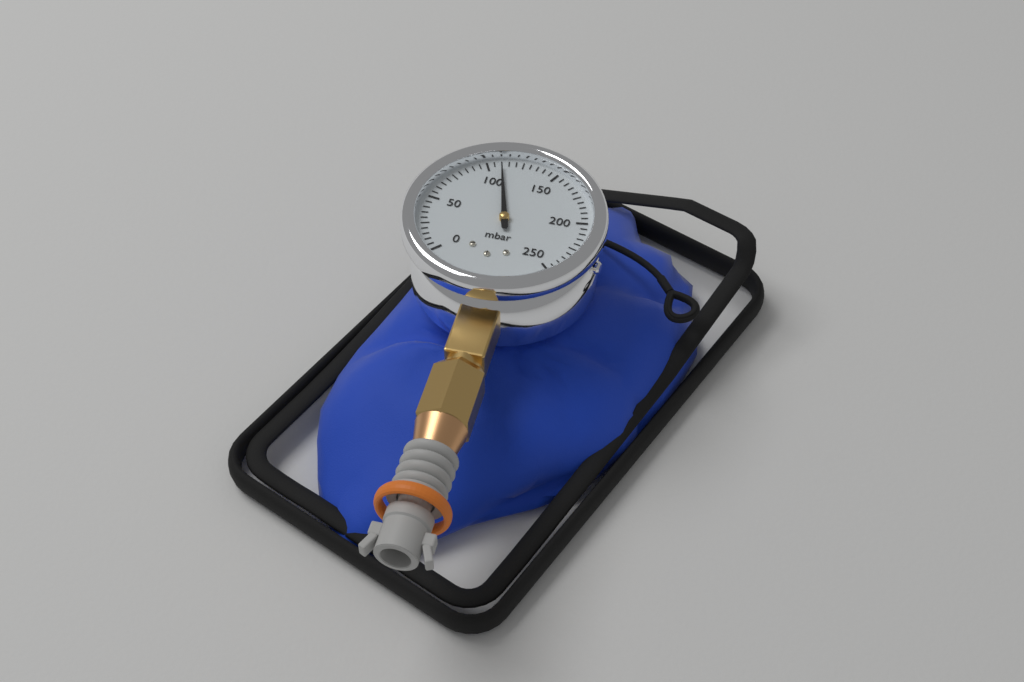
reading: 110 mbar
